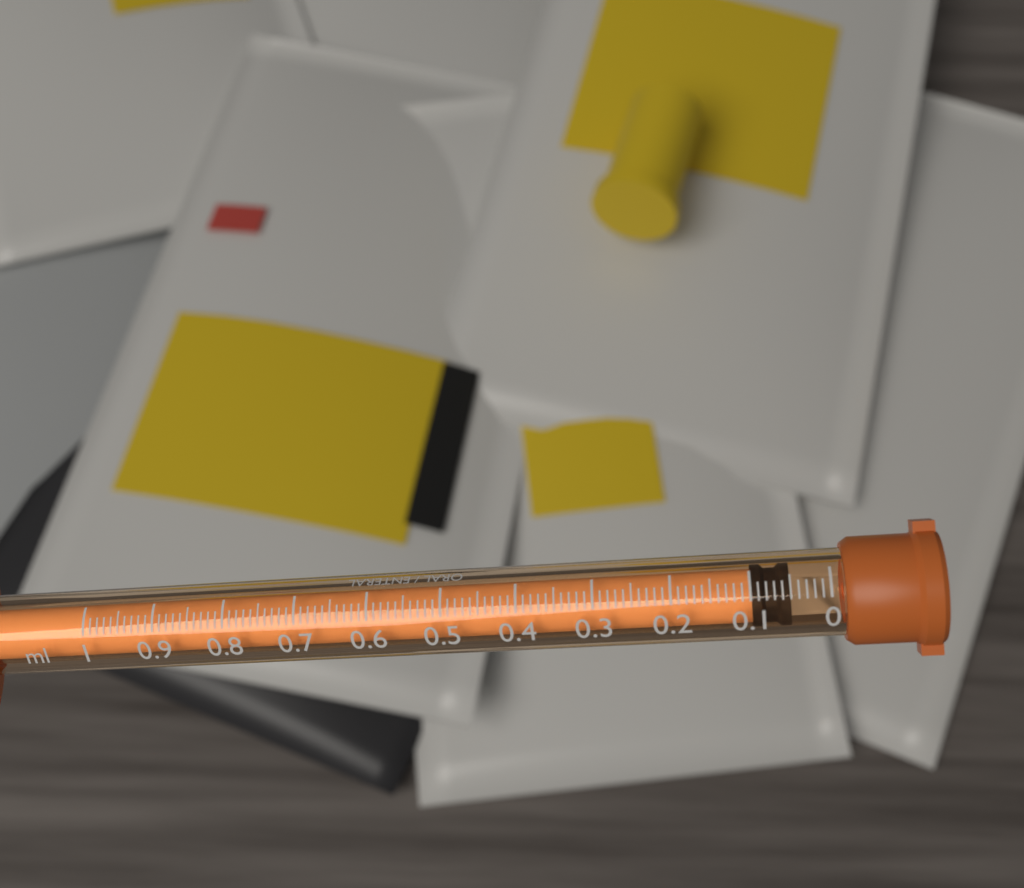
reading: 0.05 ml
